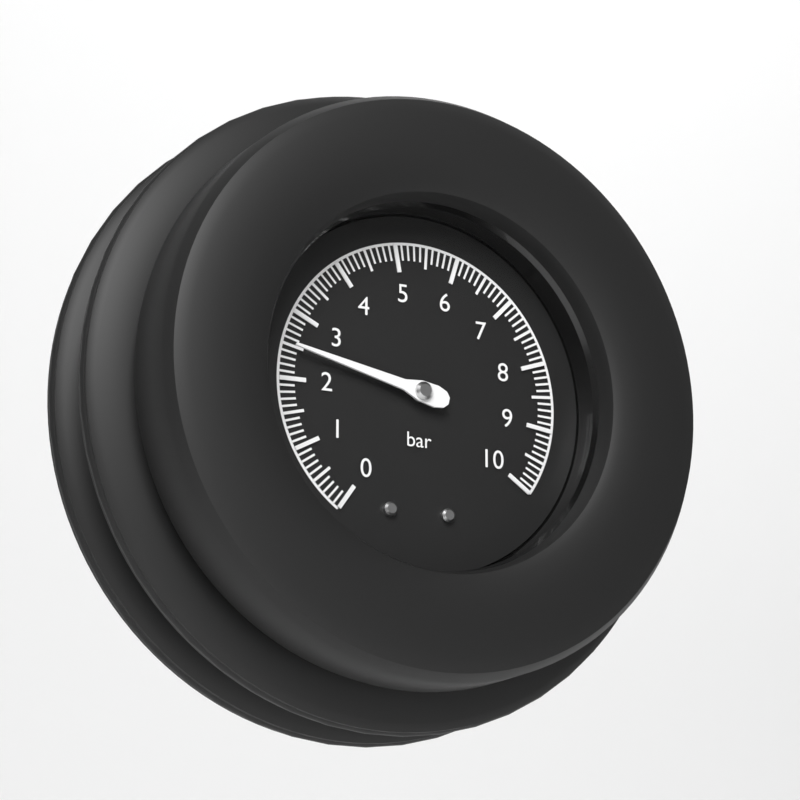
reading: 2.5 bar
